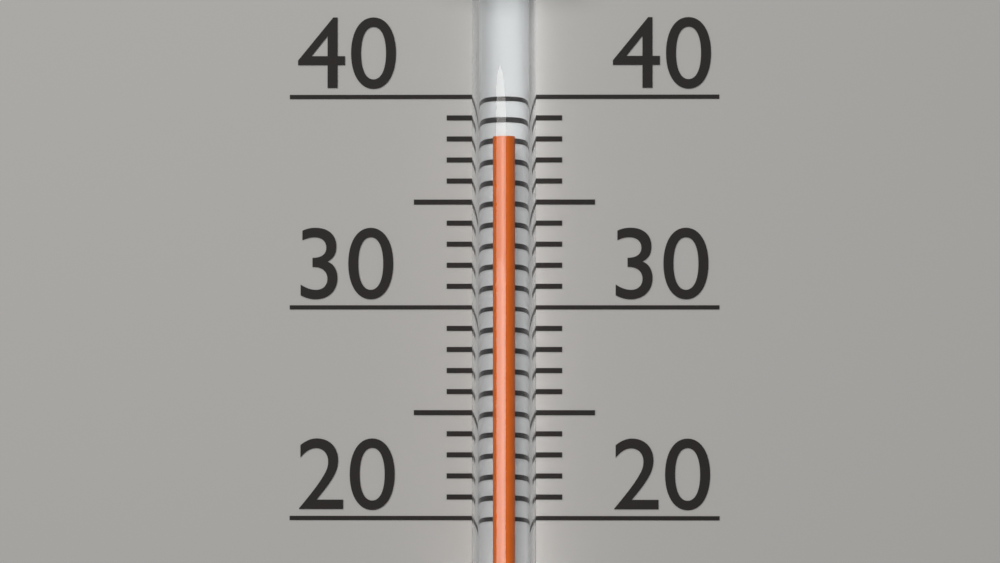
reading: 38 (no unit)
